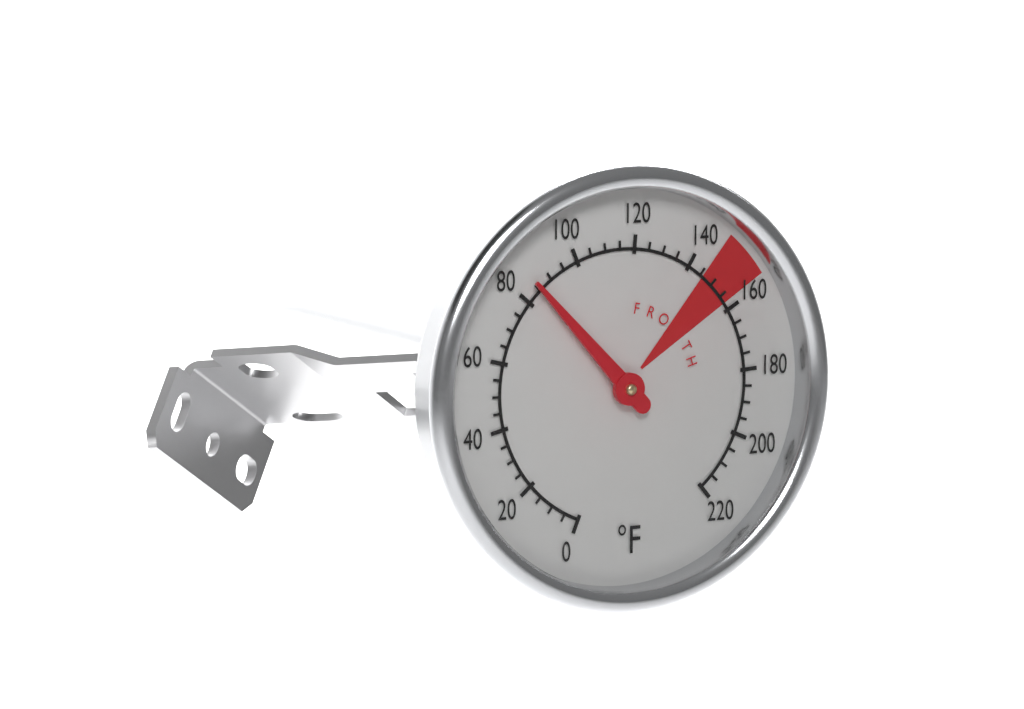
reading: 85 °F
